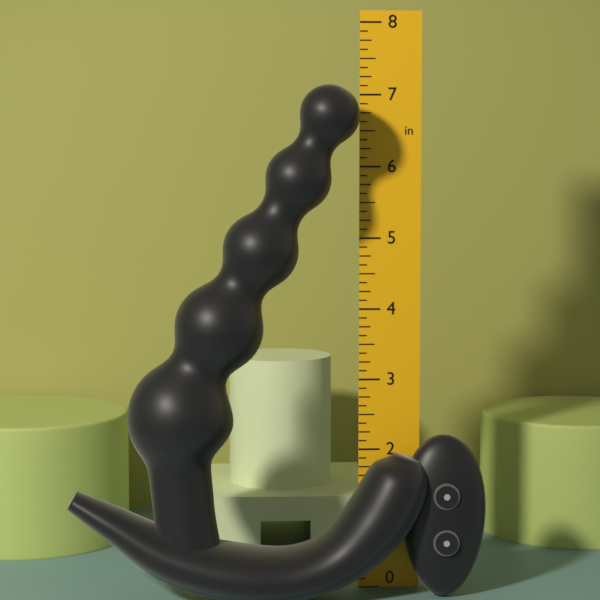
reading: 7.125 in
